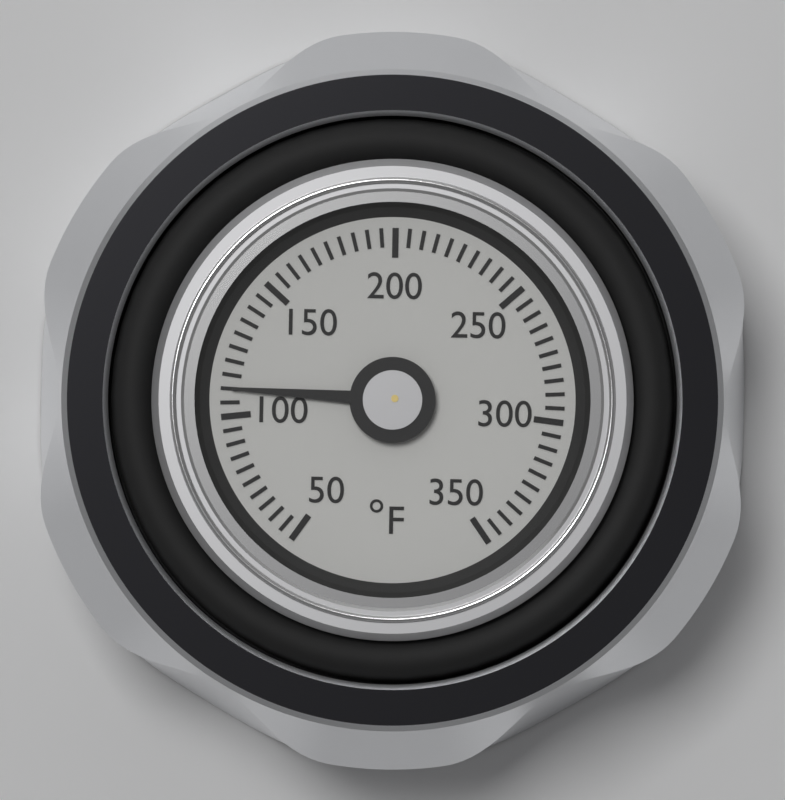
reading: 110 °F
